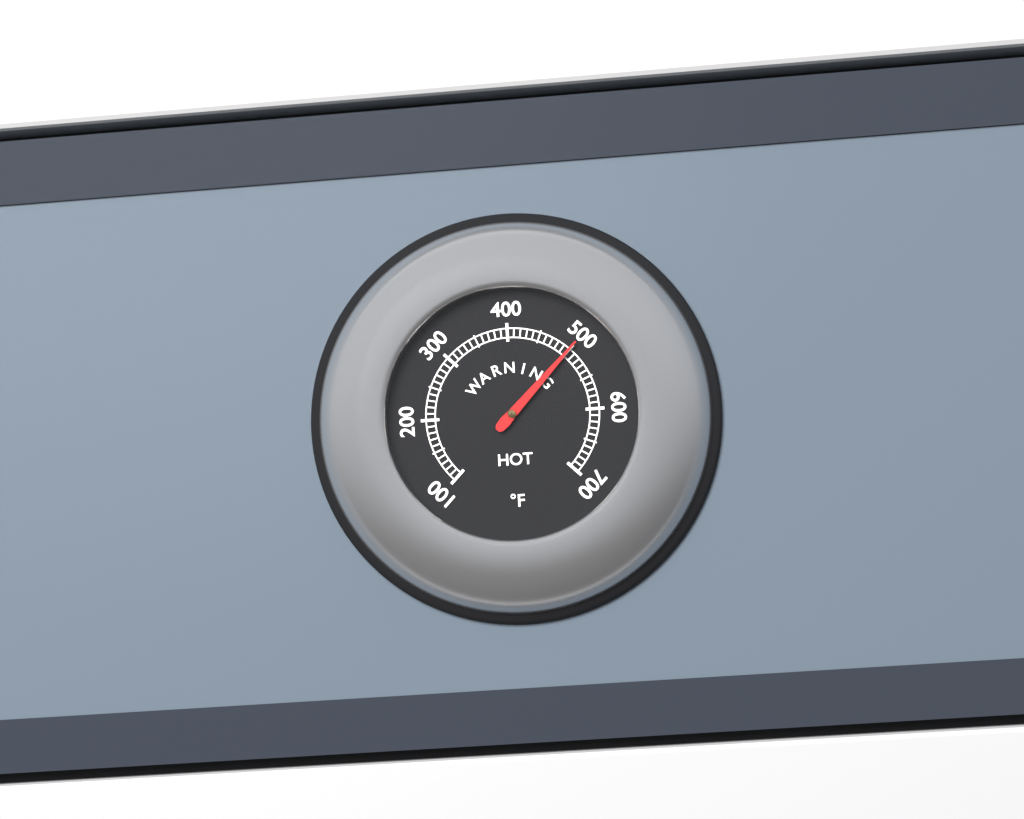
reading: 500 °F
